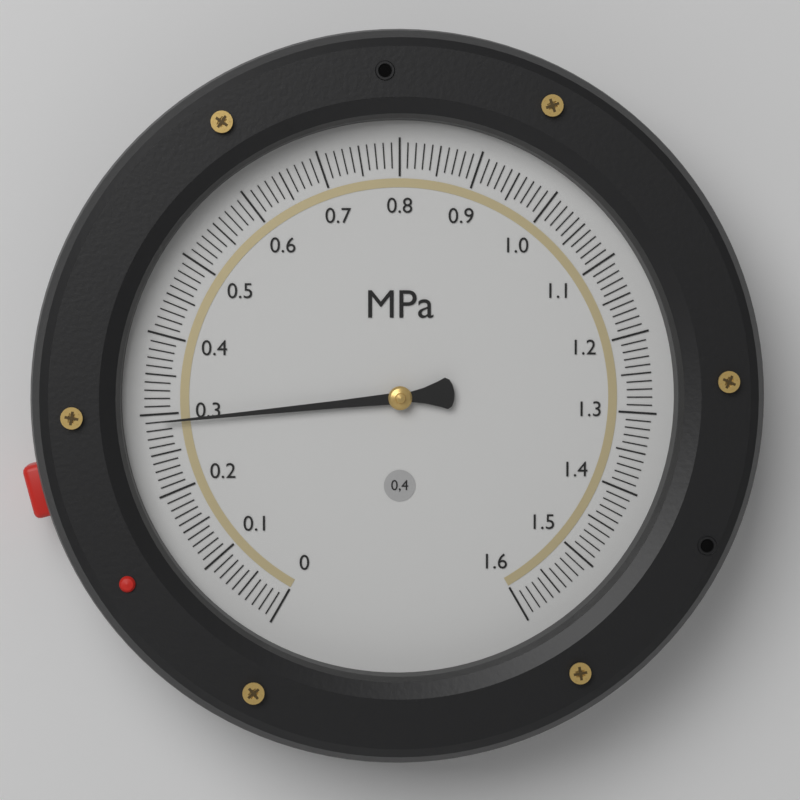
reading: 0.29 MPa
